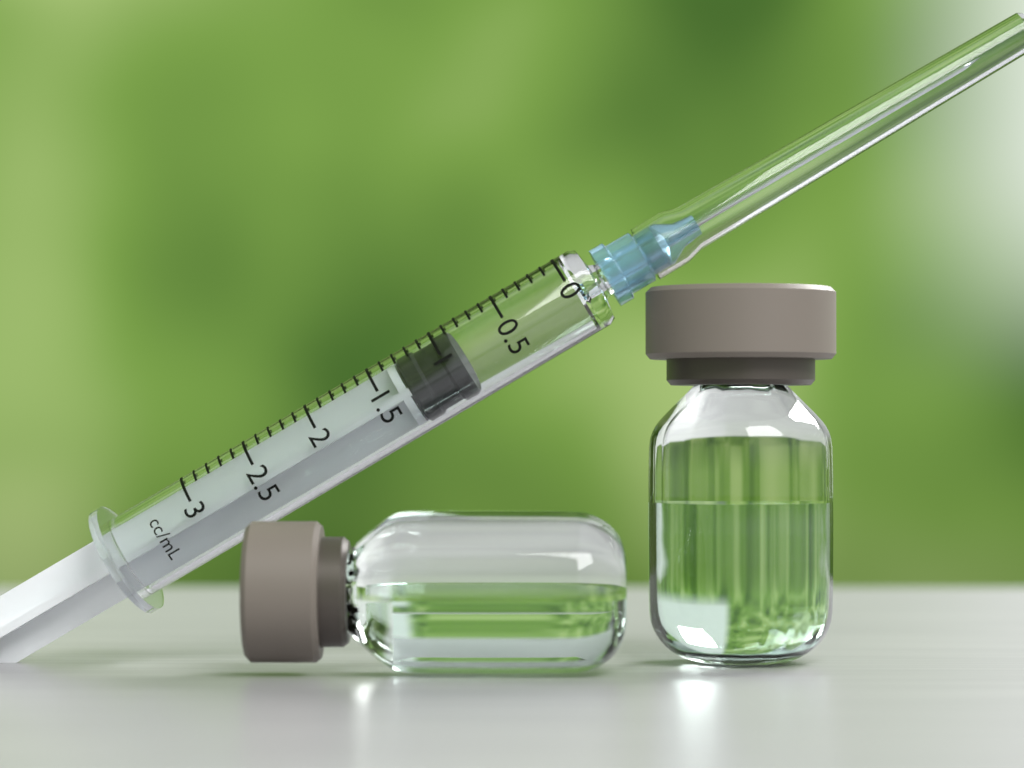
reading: 0.9 mL
